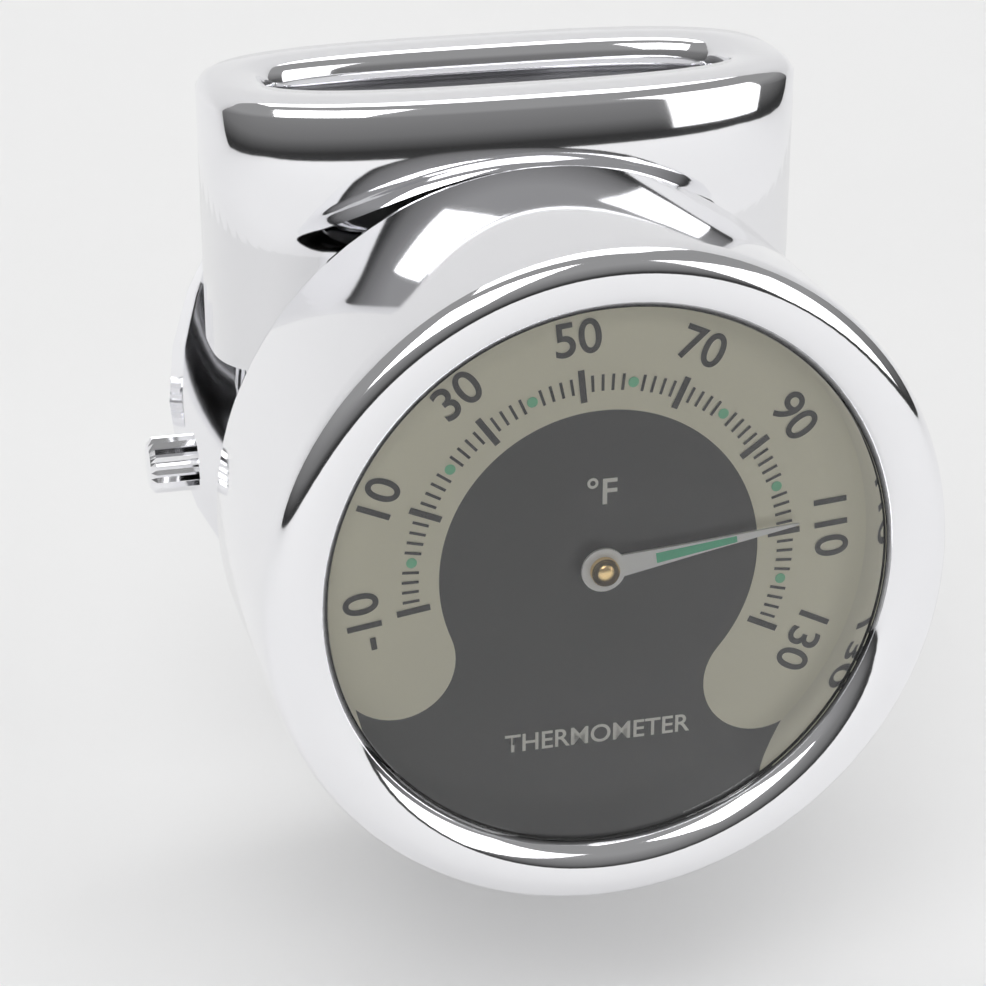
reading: 108 °F
